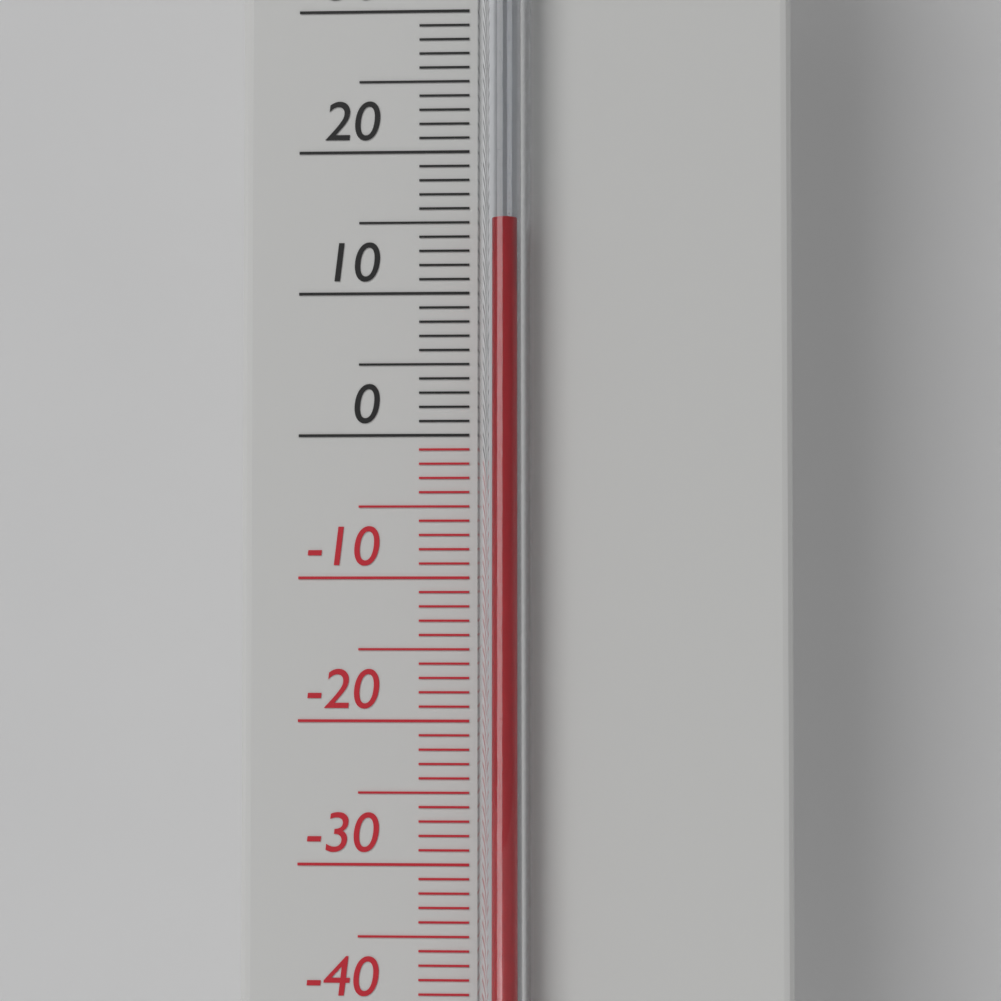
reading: 15 °C
